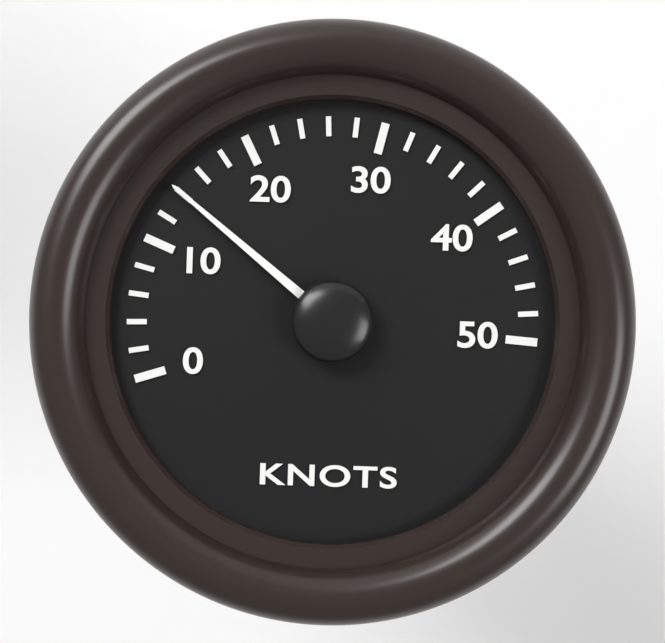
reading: 14 knots
